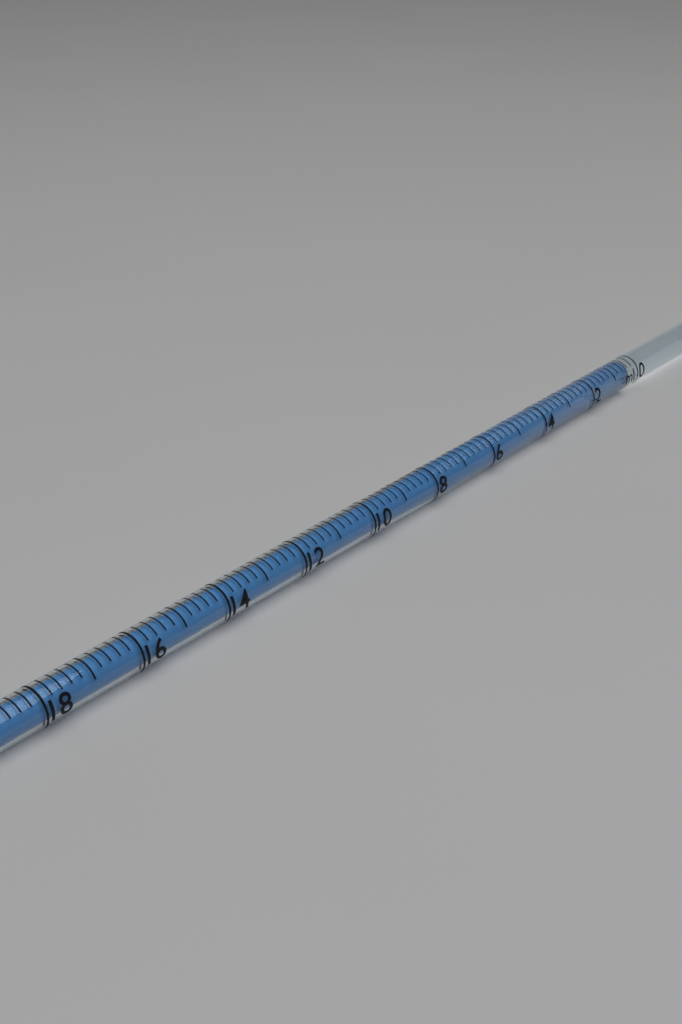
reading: 0.4 ml
